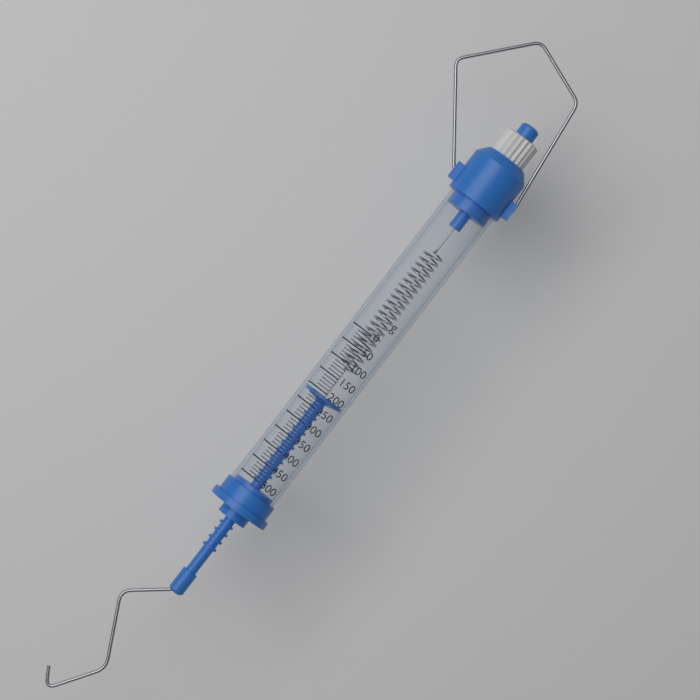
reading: 210 g
